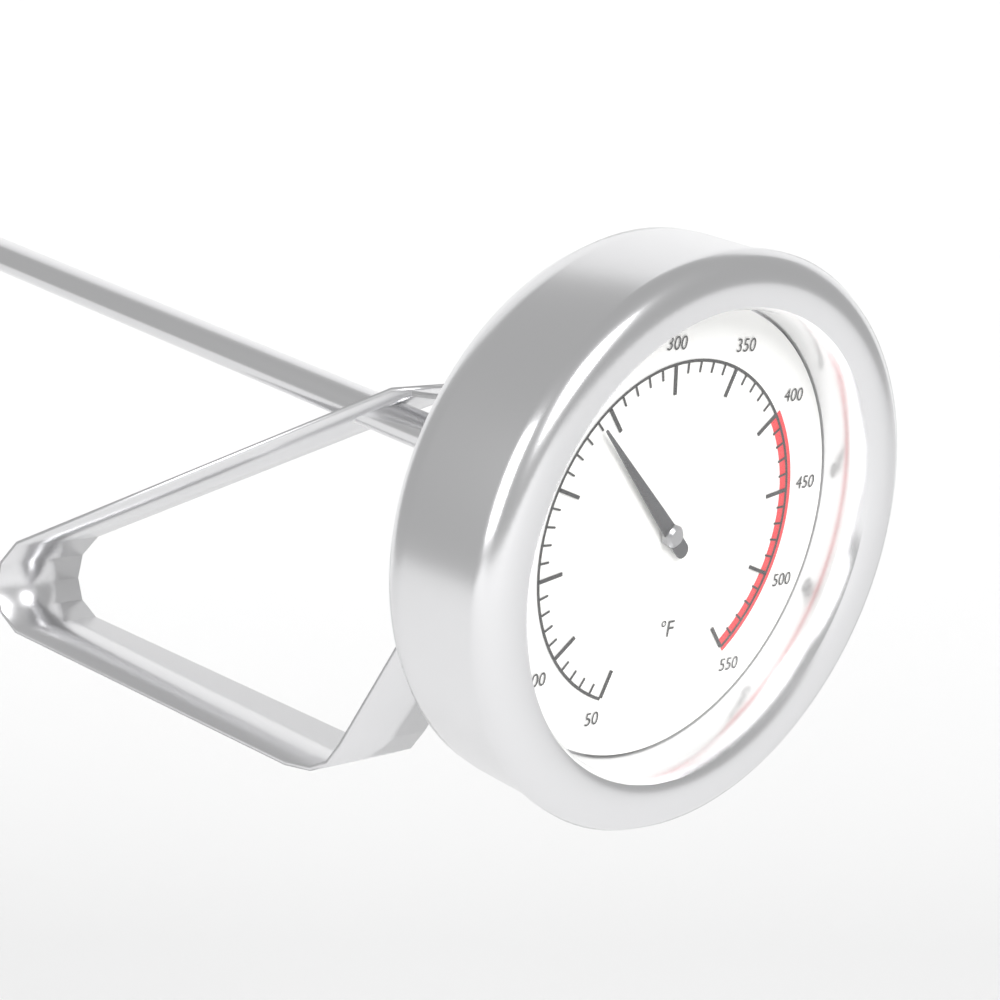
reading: 240 °F
